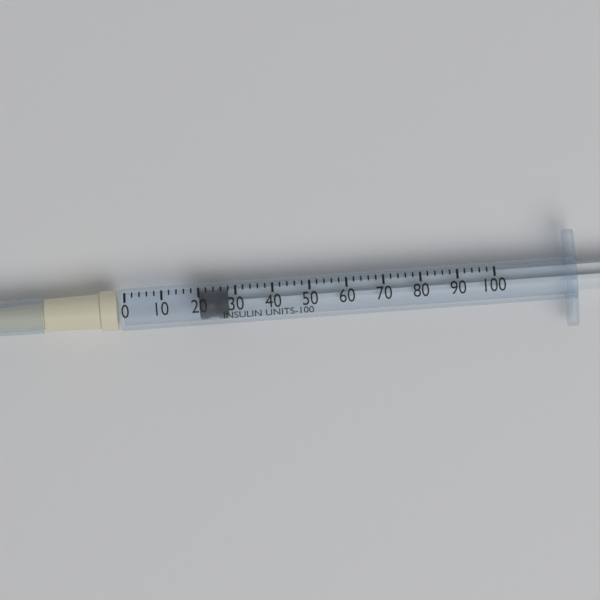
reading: 20 units
